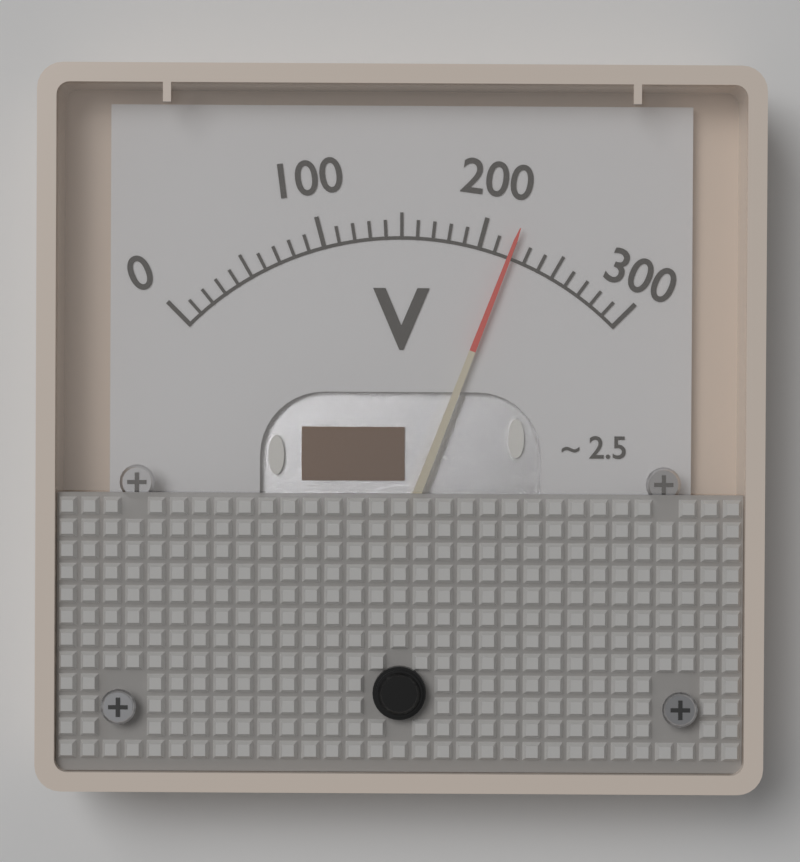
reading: 220 V
